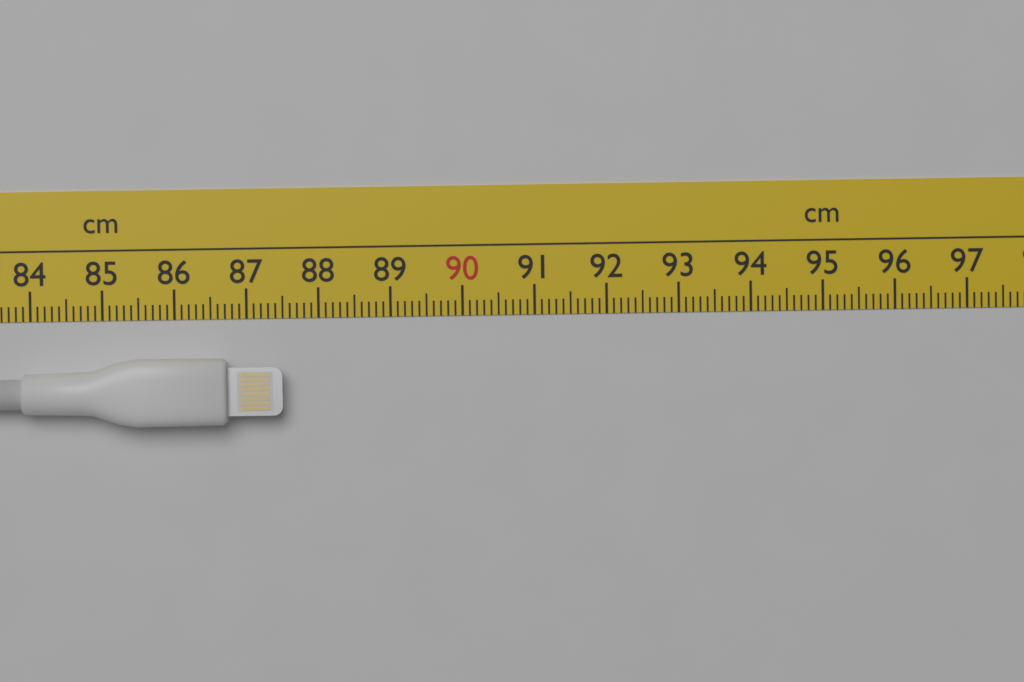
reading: 87.5 cm
